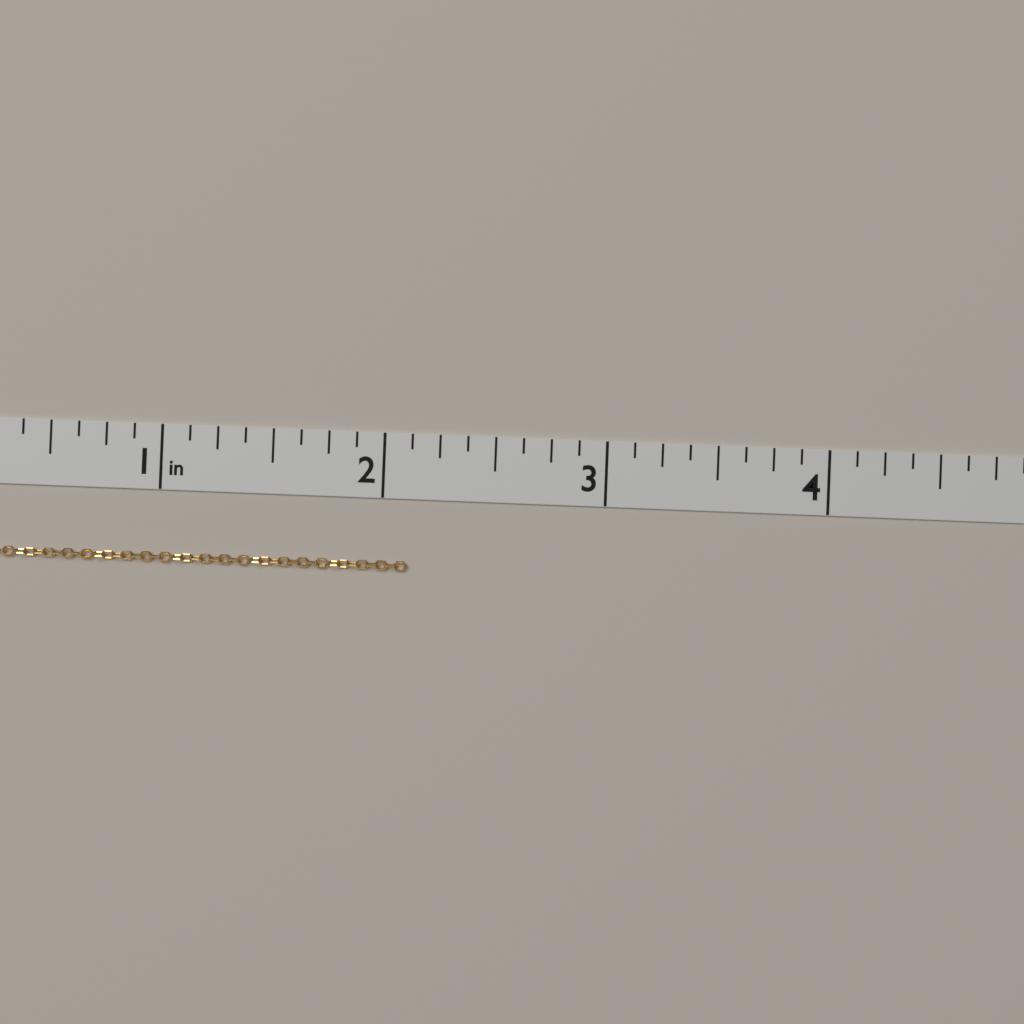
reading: 2.125 in
